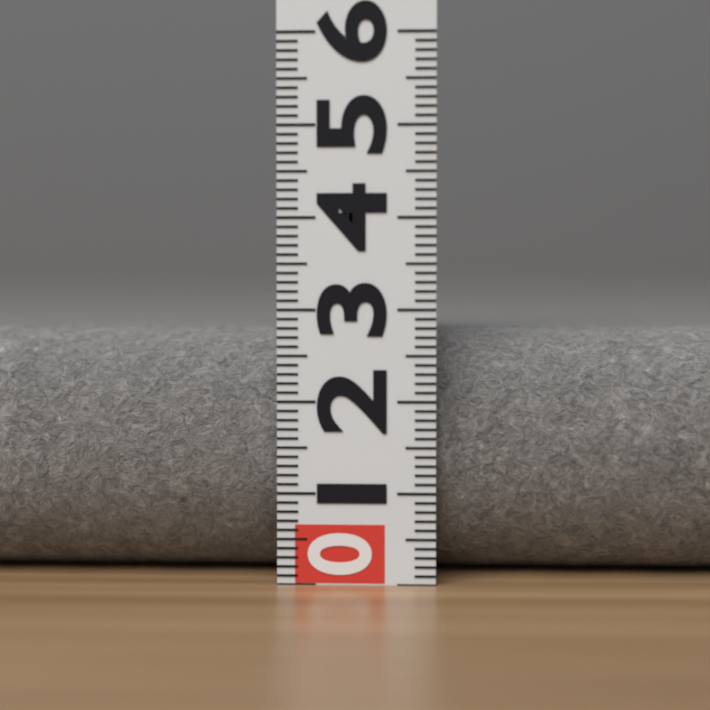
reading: 2.8 (no unit)
